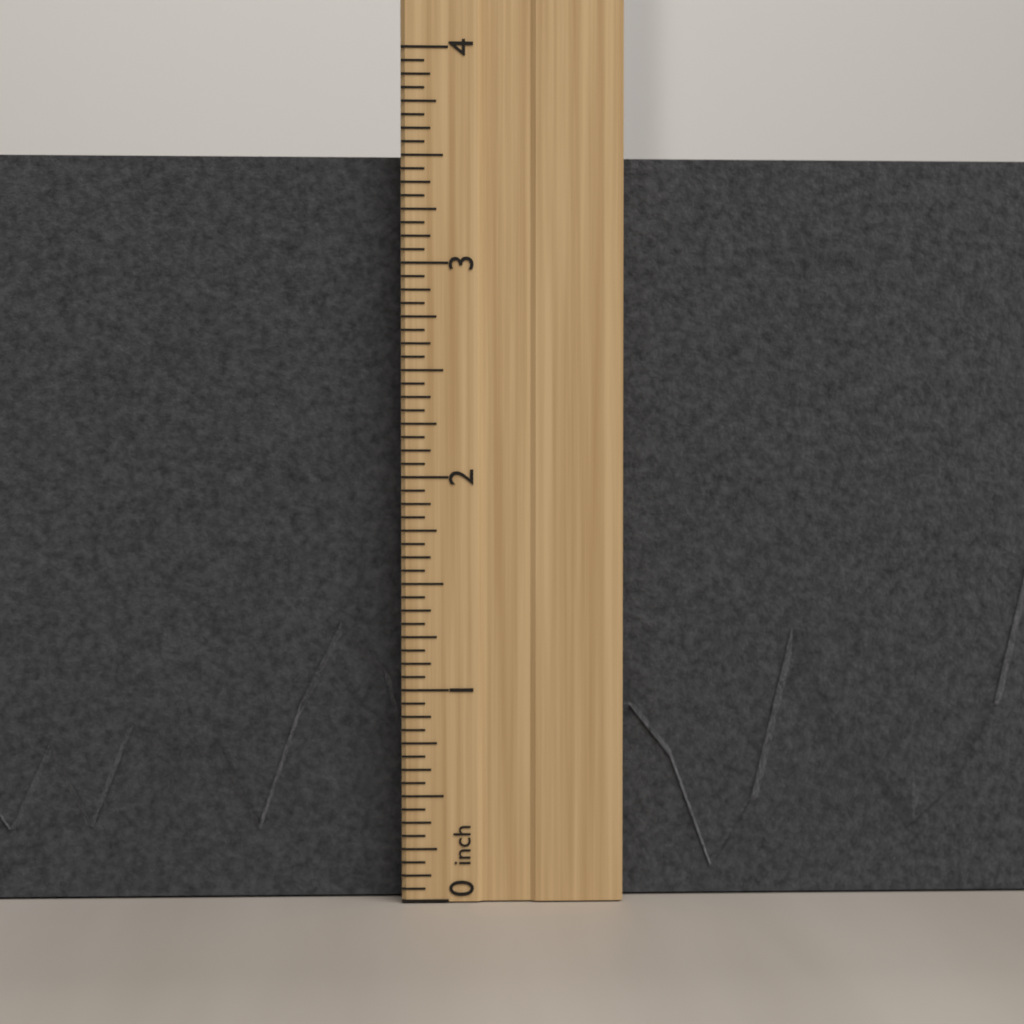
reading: 3.5625 inch
